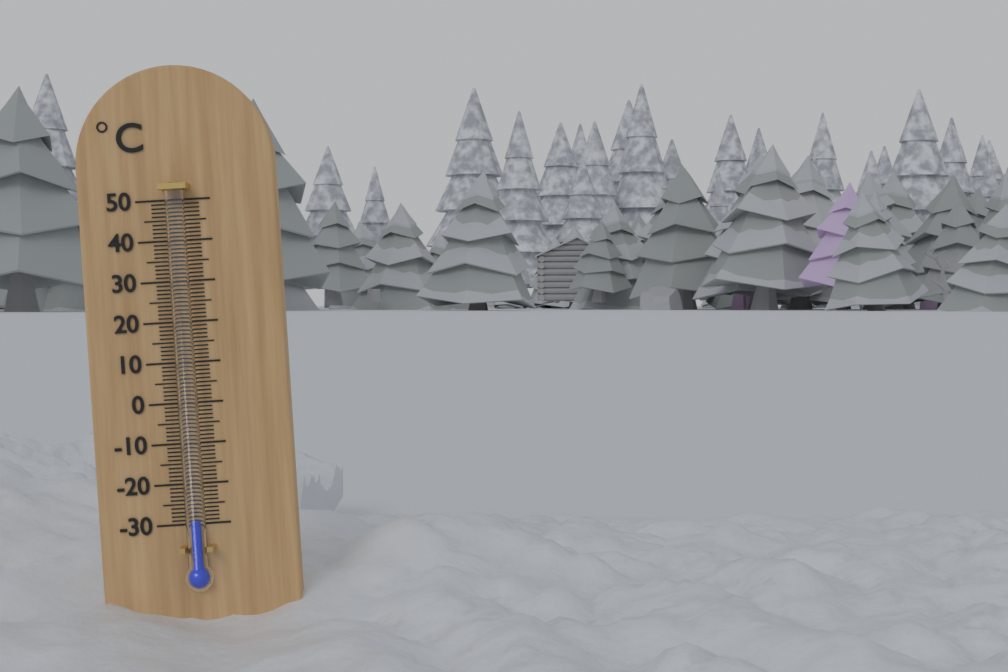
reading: -29 °C
